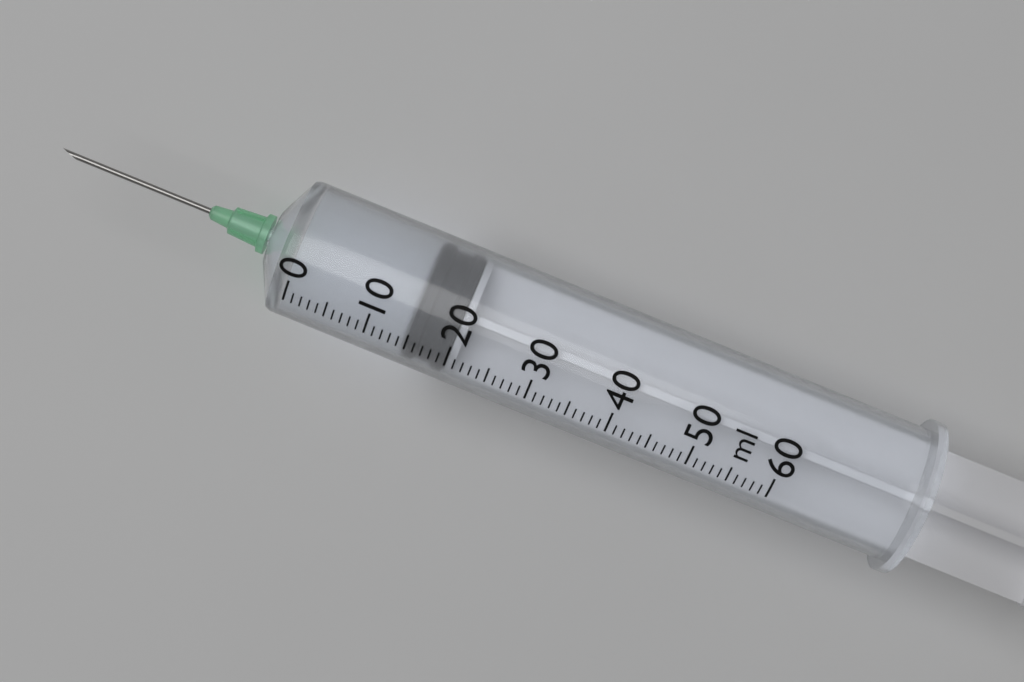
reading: 15 ml
